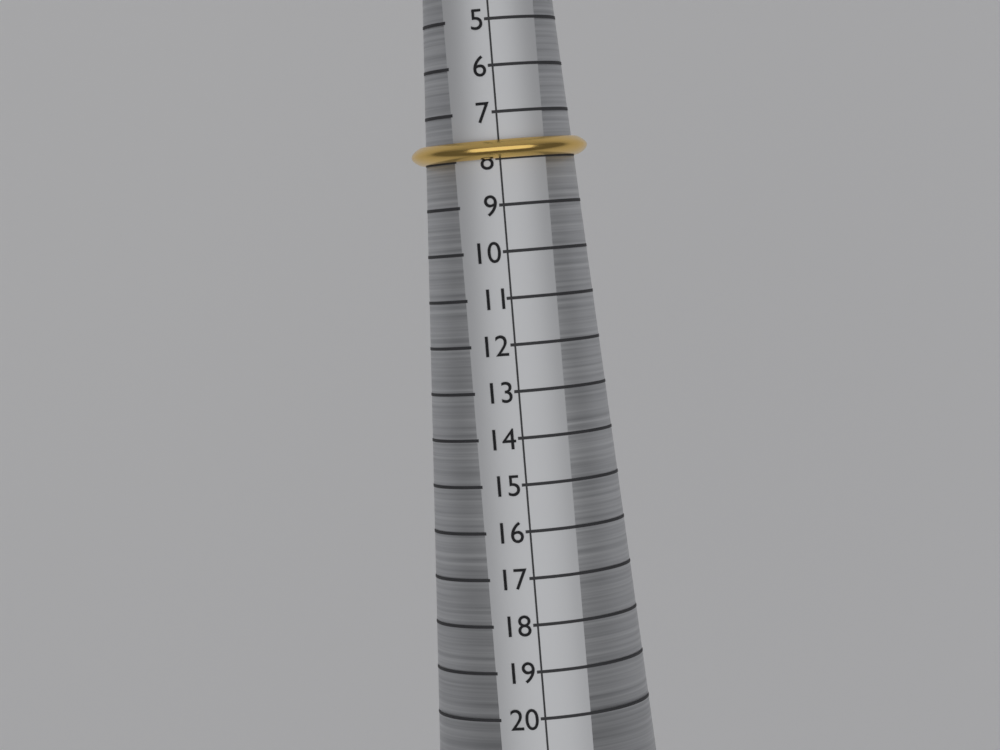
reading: 8 (no unit)
